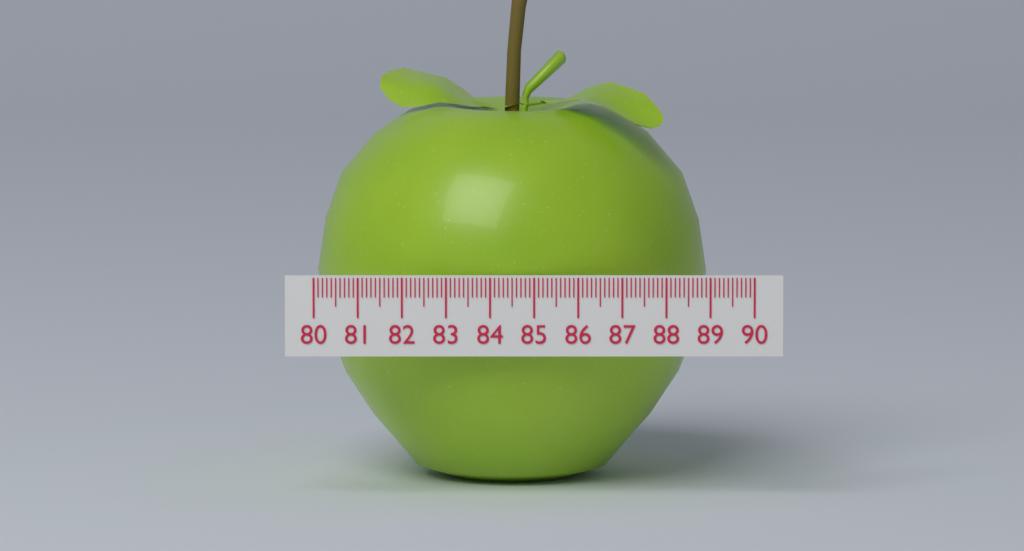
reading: 89.0 (no unit)
